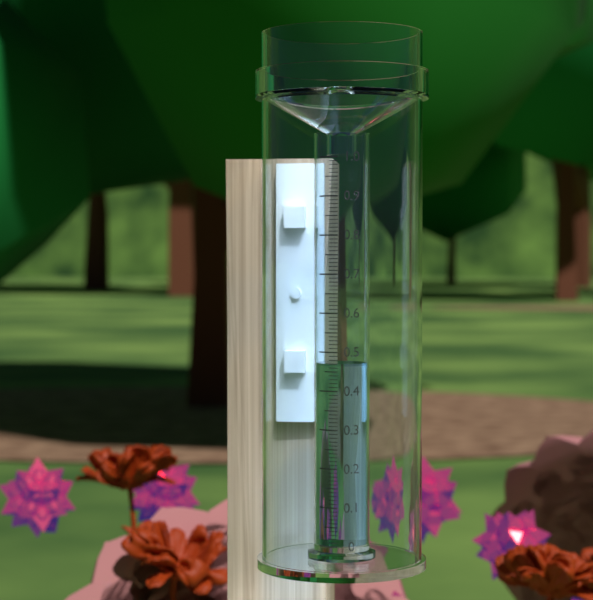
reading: 0.47 (no unit)
